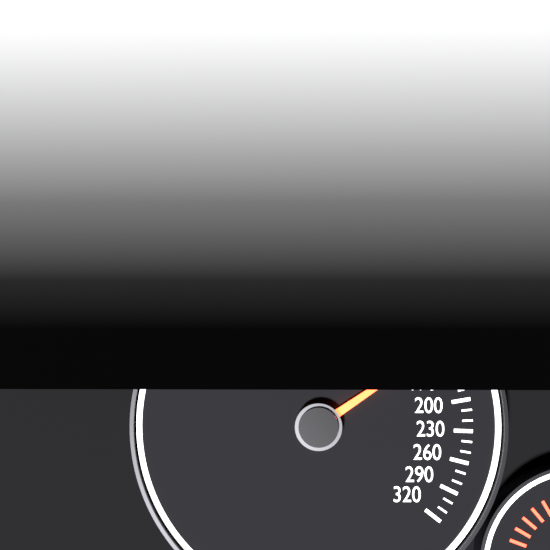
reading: 140 km/h
